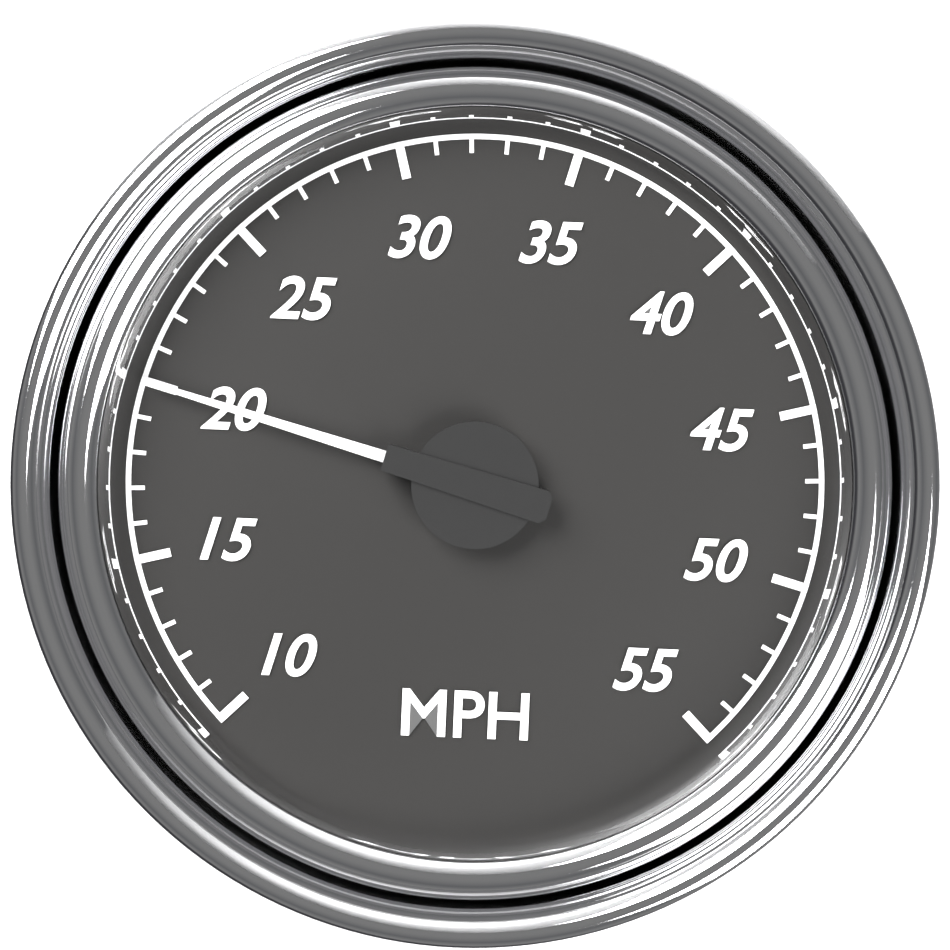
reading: 20 MPH
